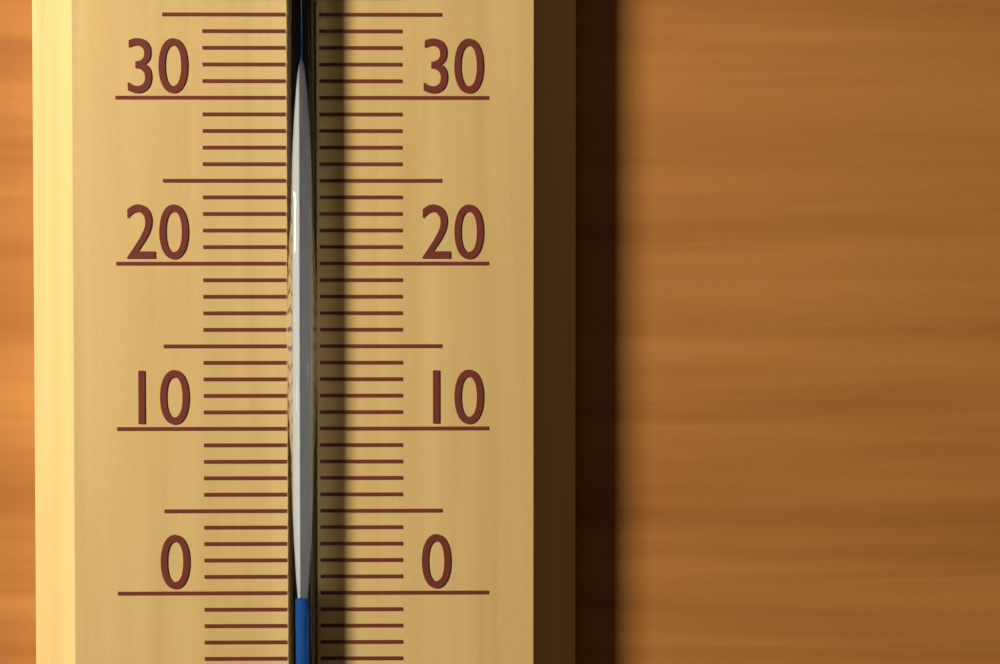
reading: 0 °C
